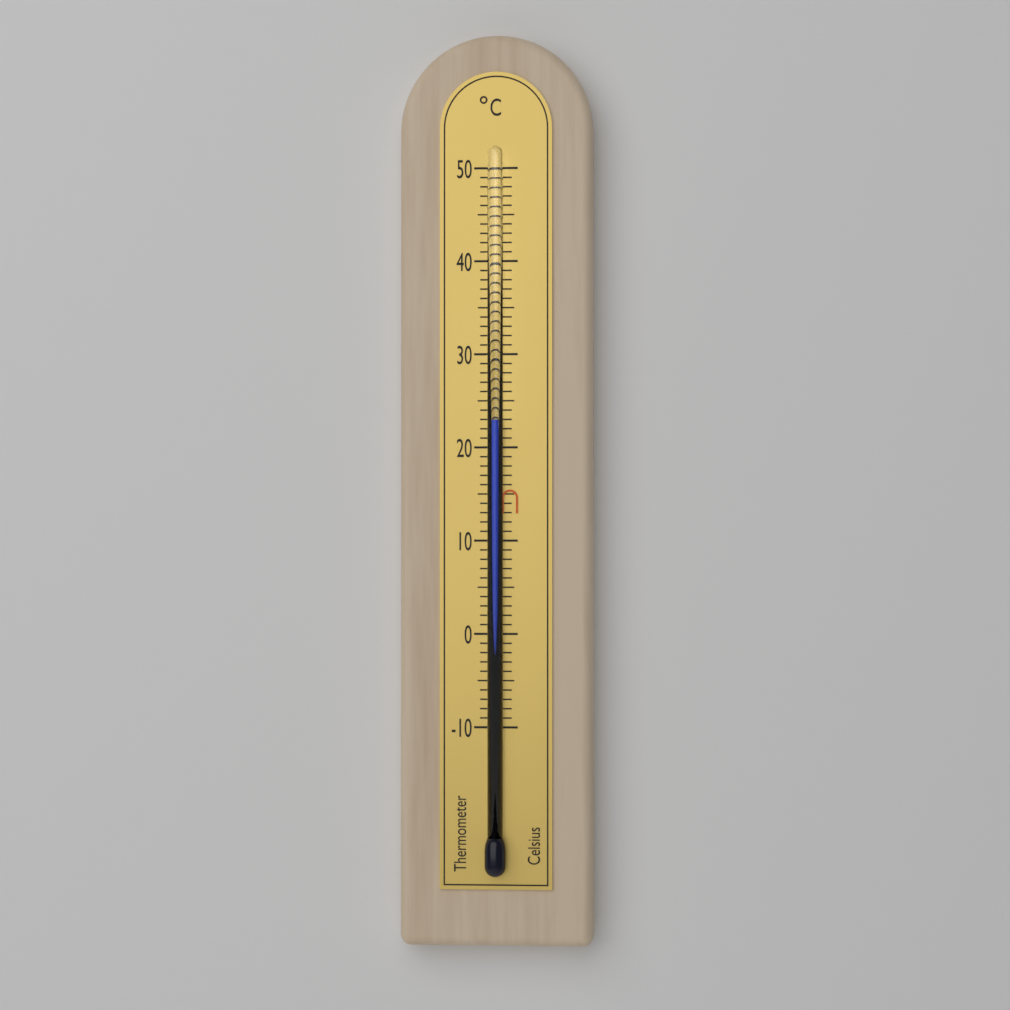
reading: 23 °C
